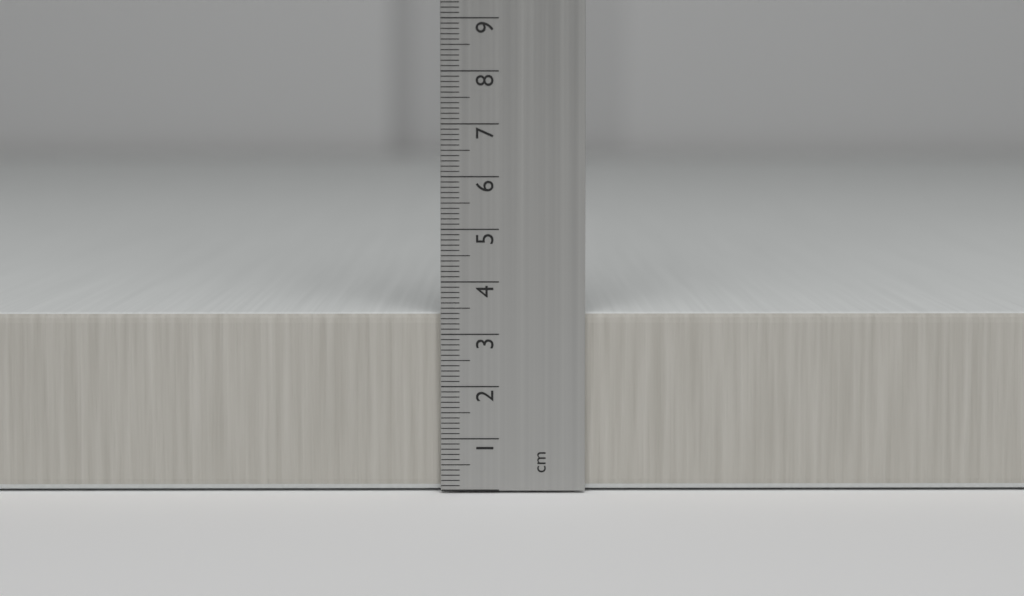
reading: 3.4 cm
